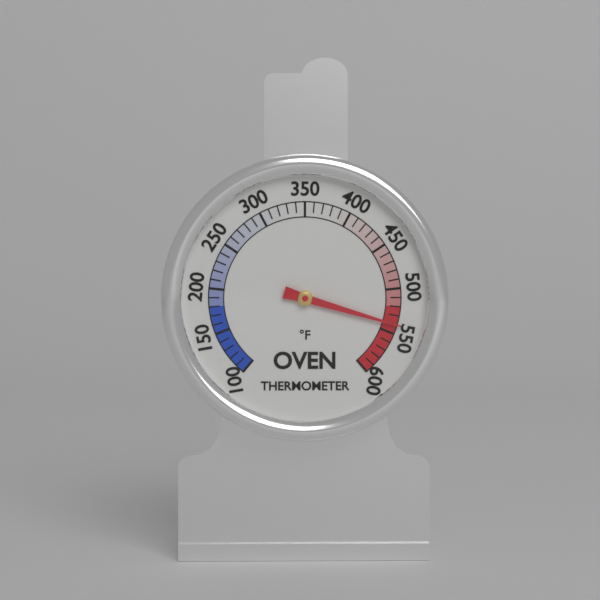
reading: 540 °F
